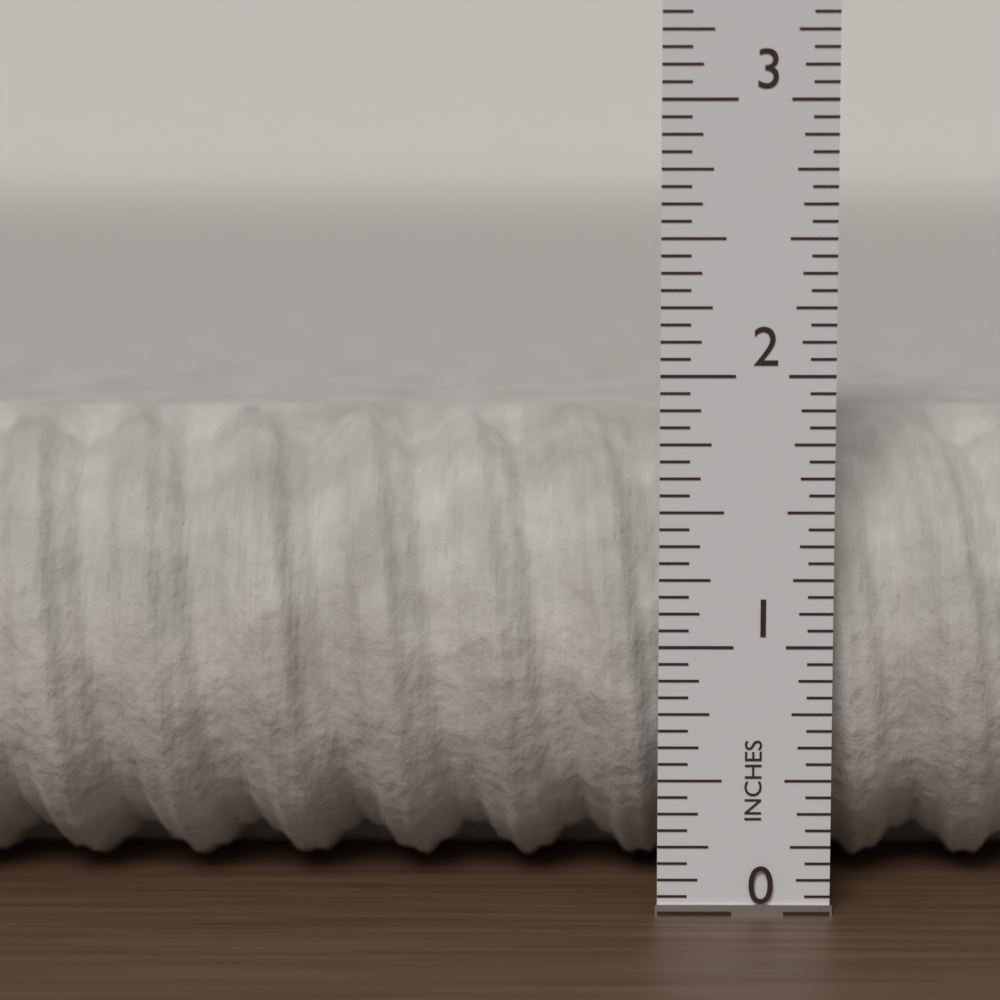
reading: 1.8125 in
